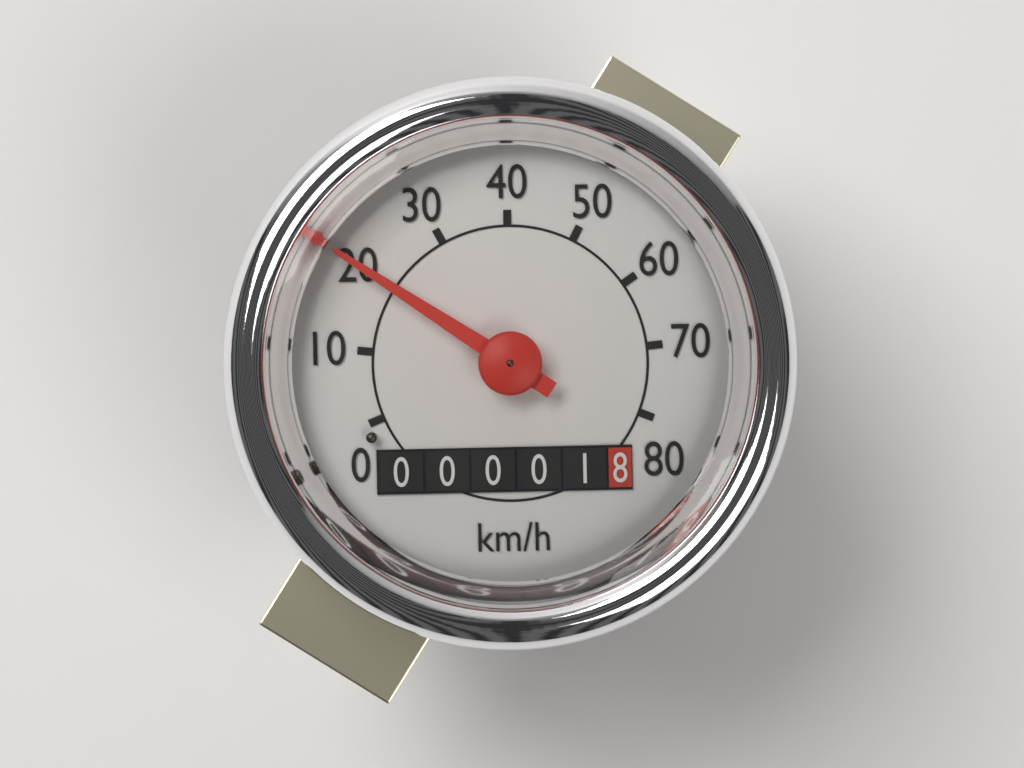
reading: 20 km/h
